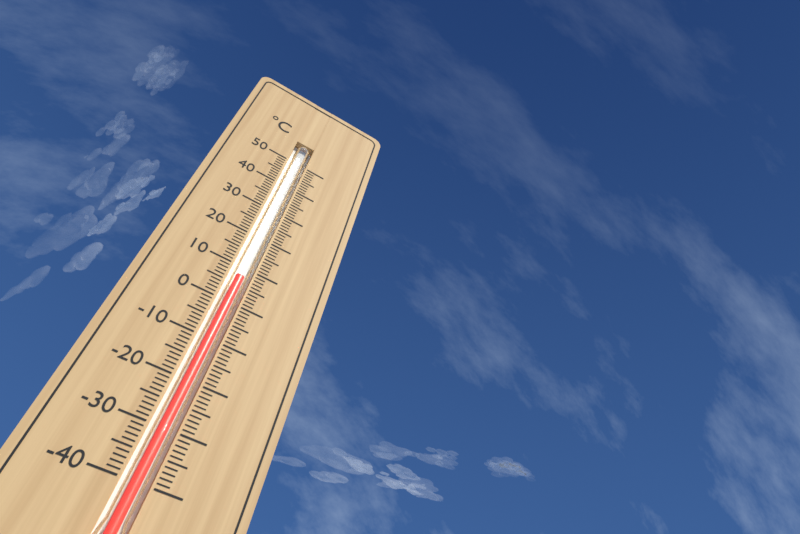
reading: 7 °C
